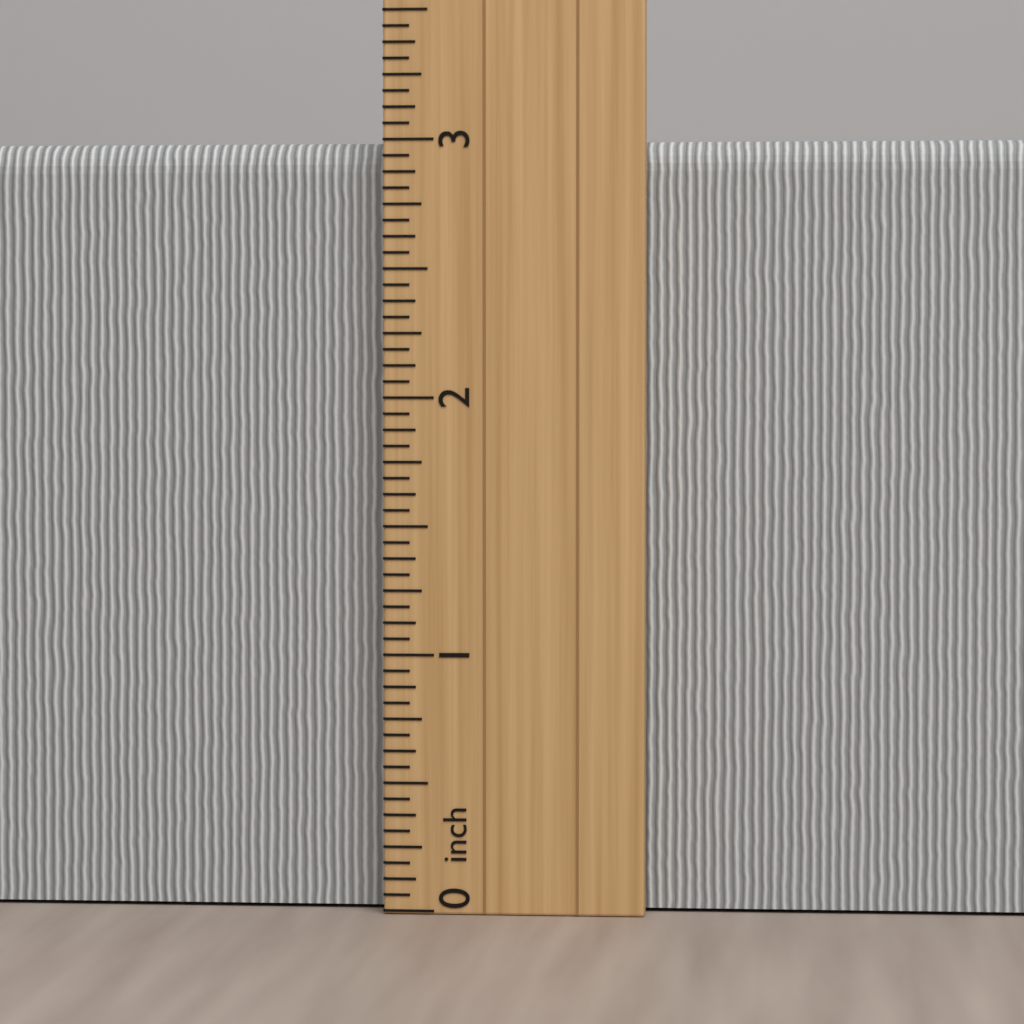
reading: 3.0000 inch
